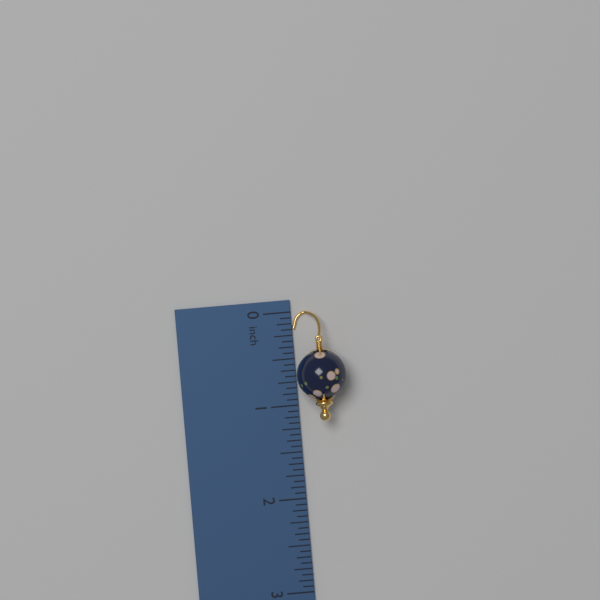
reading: 1.1875 inch
